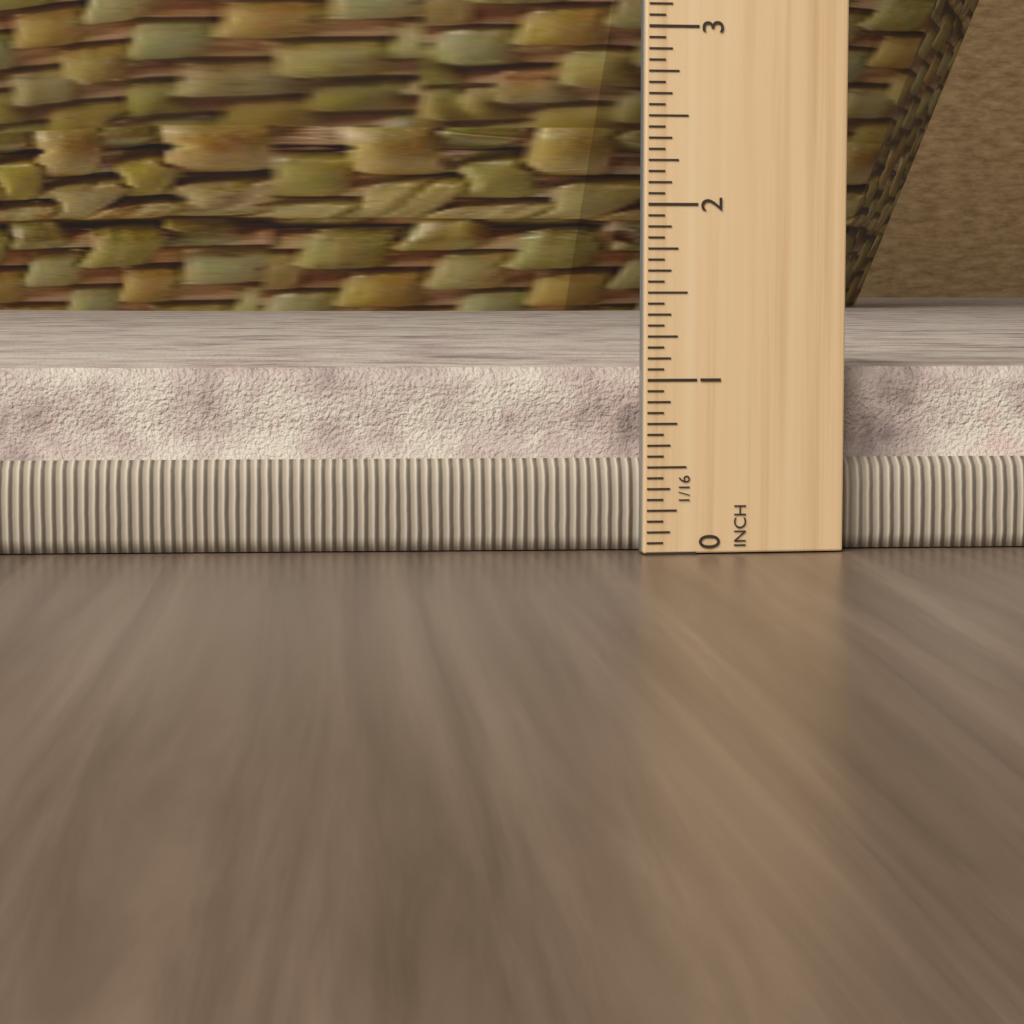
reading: 1.0625 in
